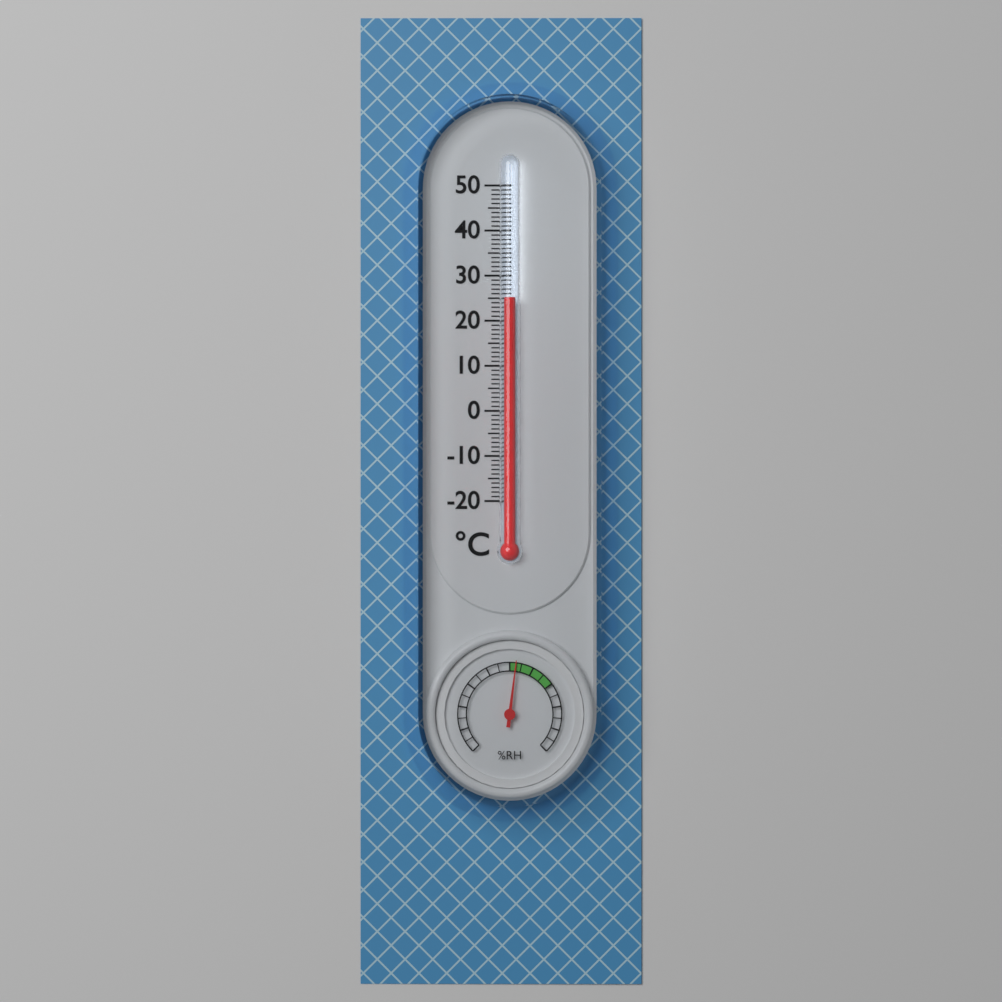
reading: 25 °C
